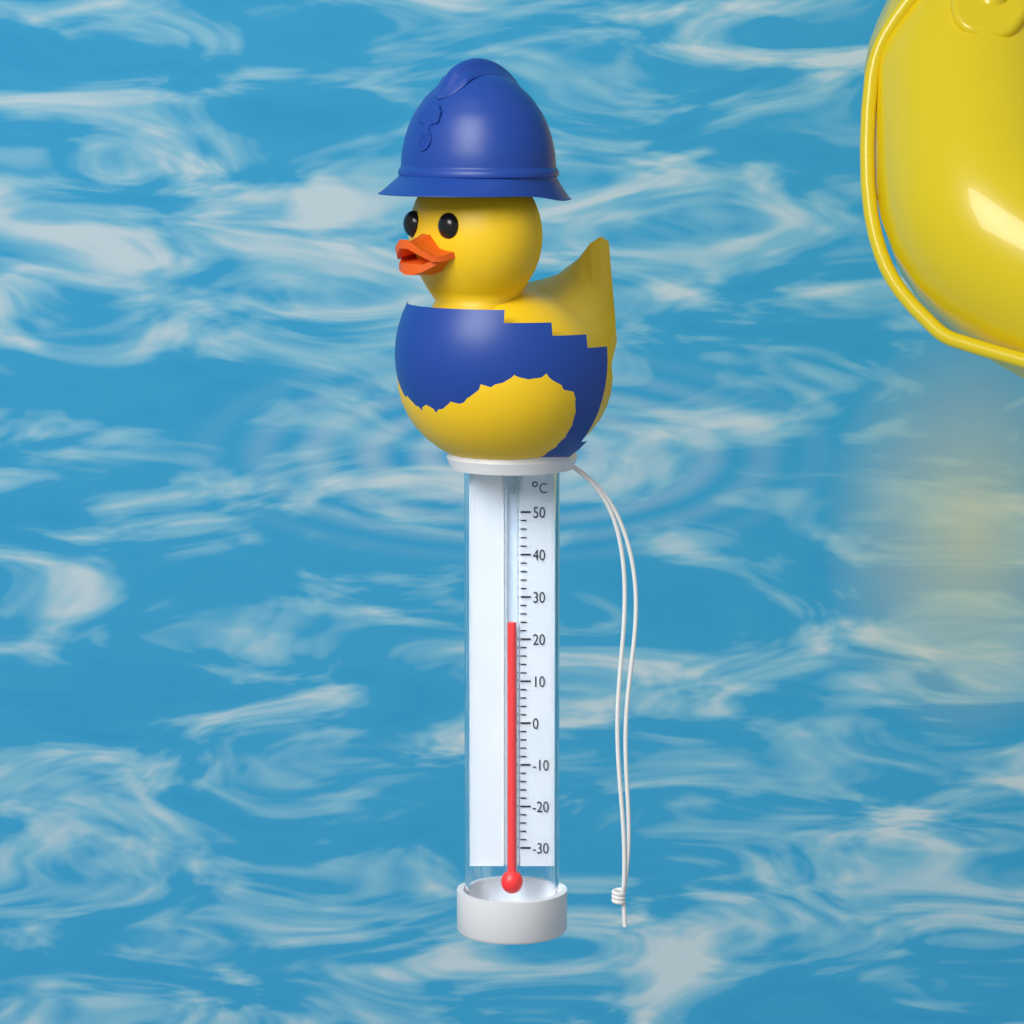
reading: 24 °C
